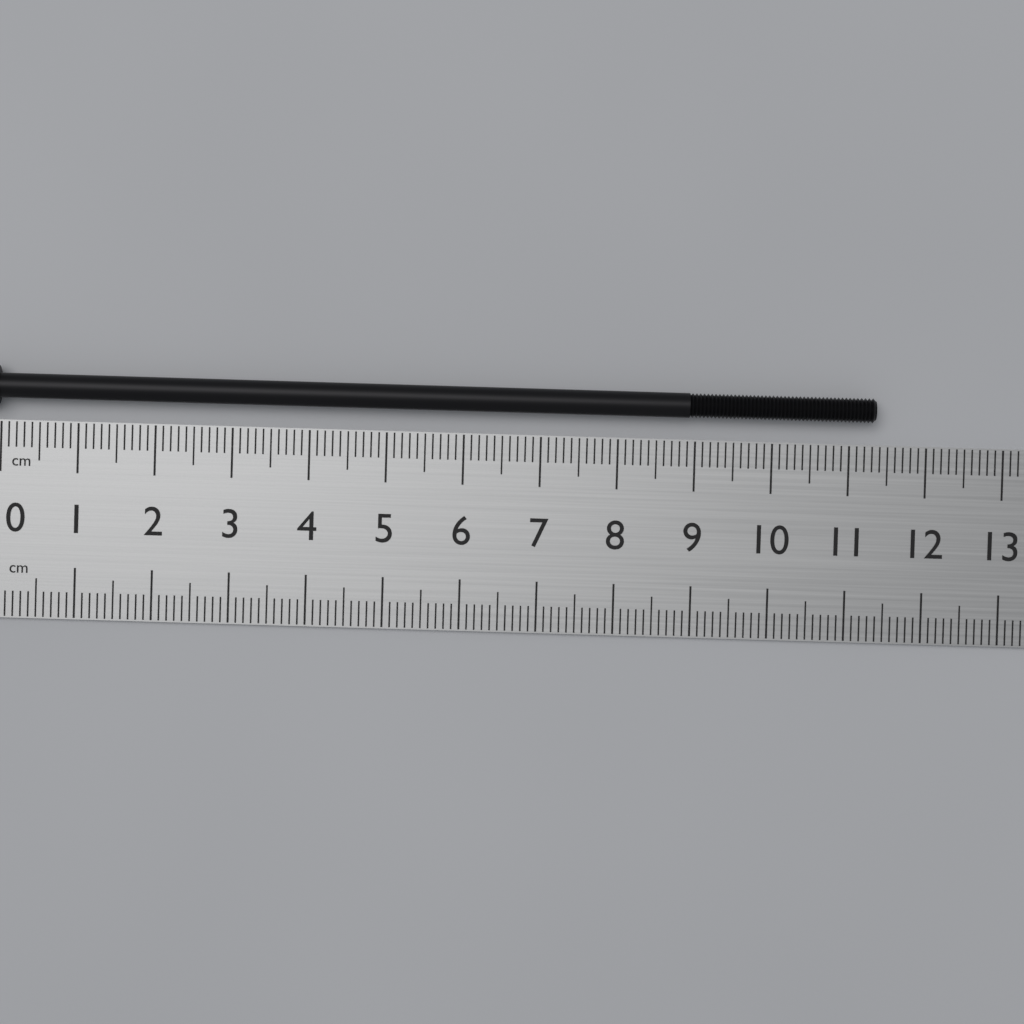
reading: 11.3 cm
